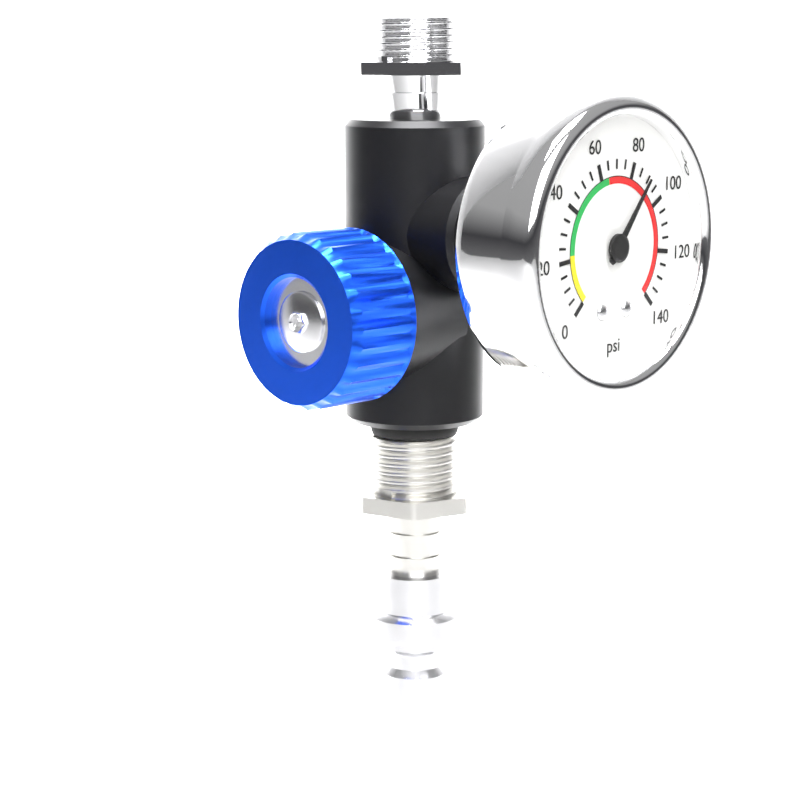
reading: 90 psi
